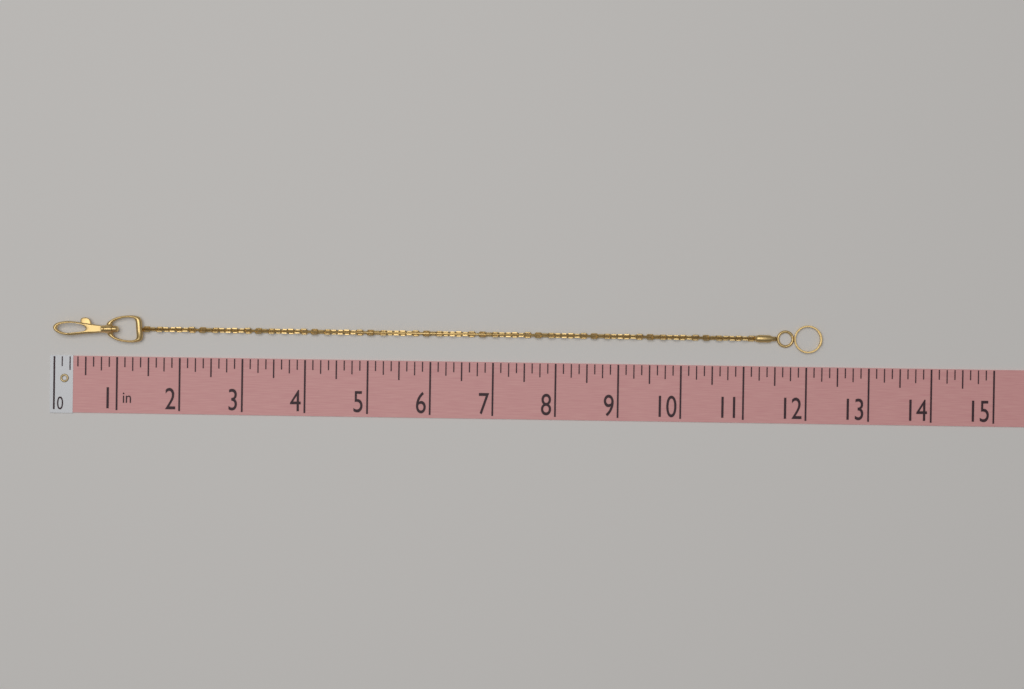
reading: 12.250 in
